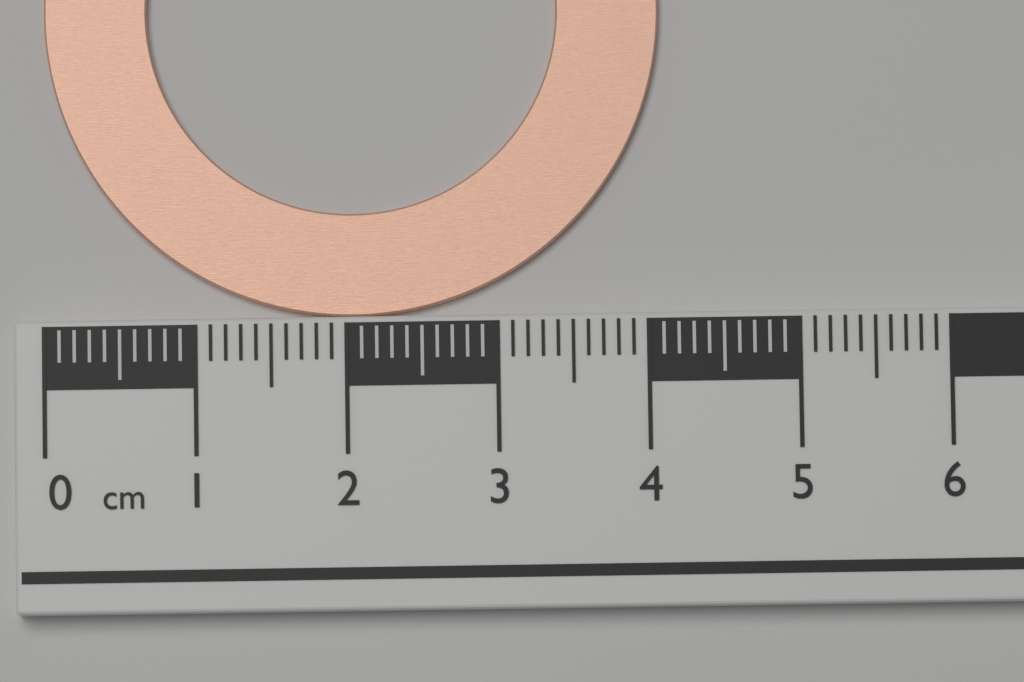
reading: 4.1 cm
